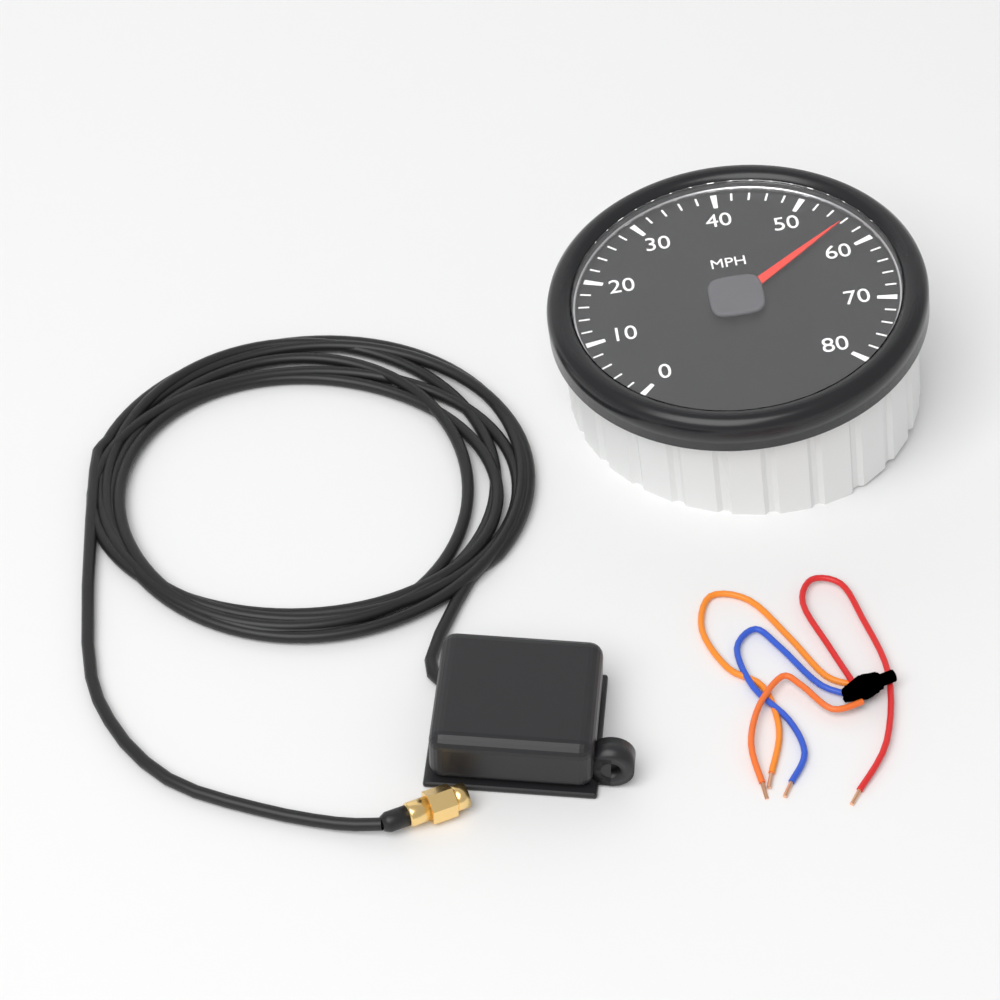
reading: 56 MPH
